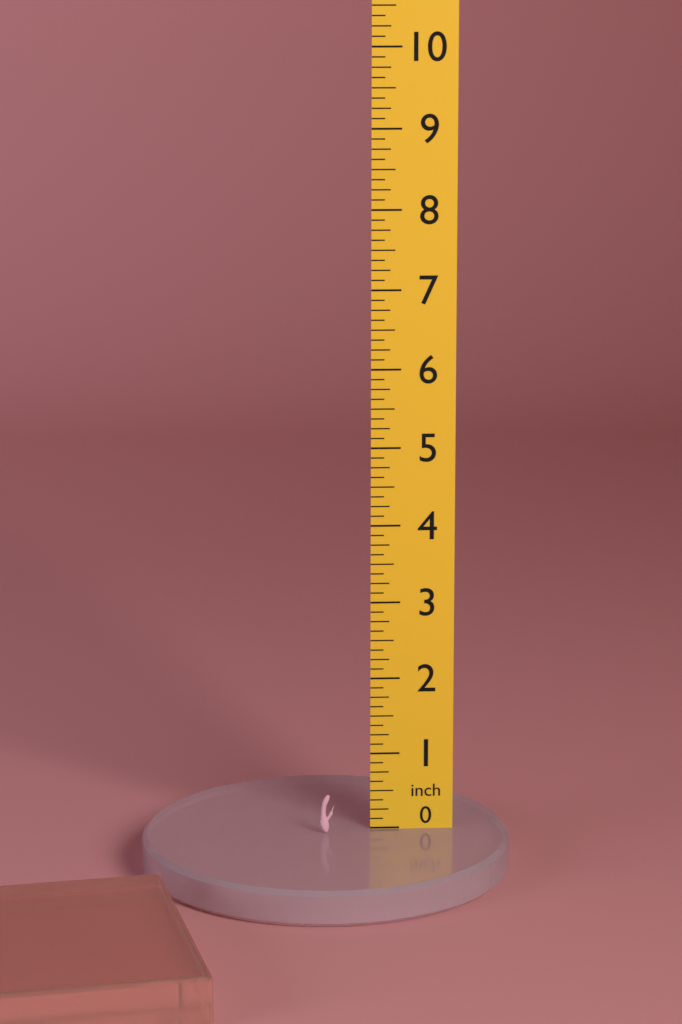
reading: 0.500 inch
